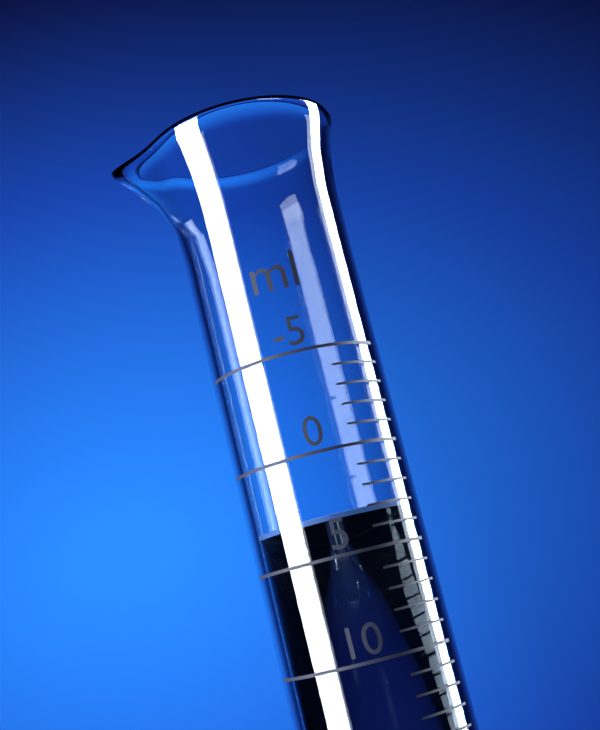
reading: 3 ml
